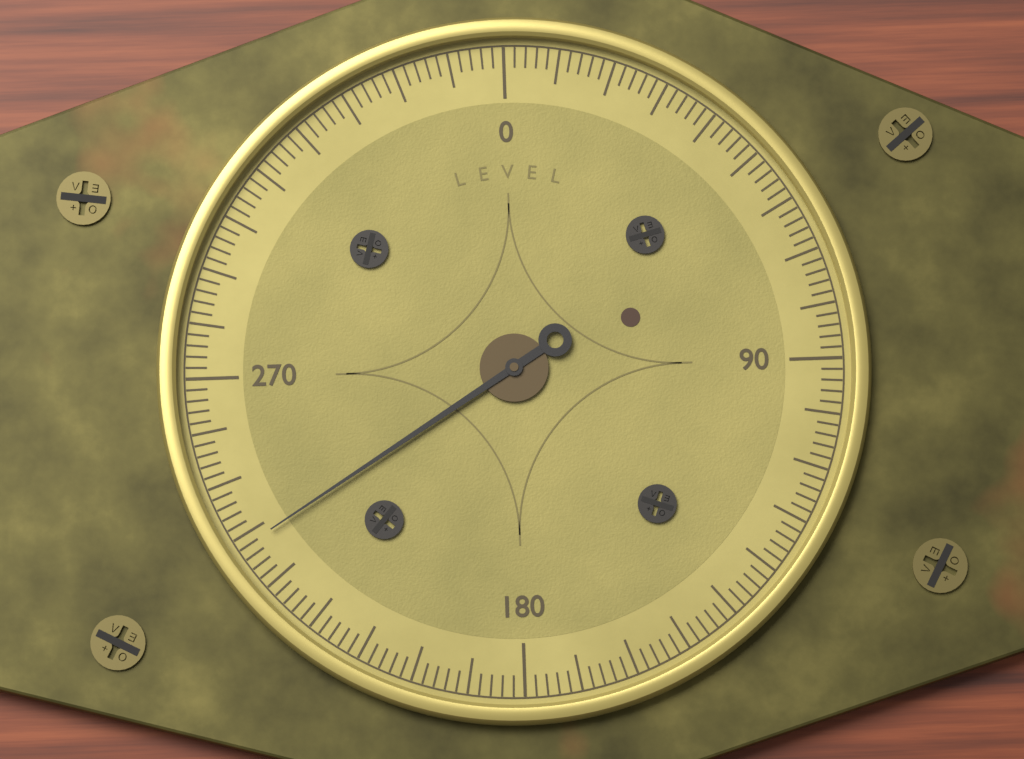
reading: 238 (no unit)
